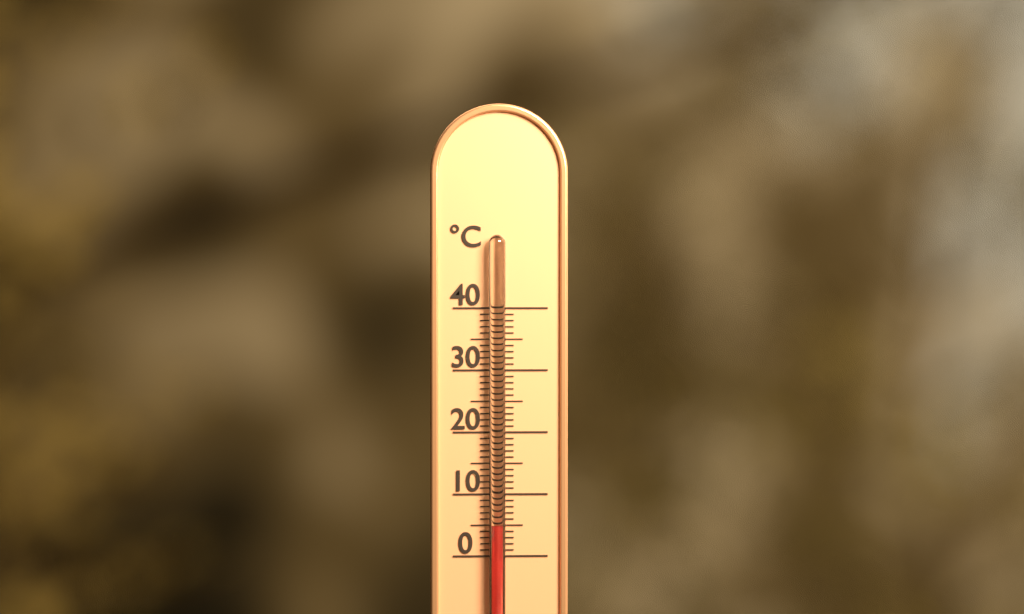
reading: 5 °C
